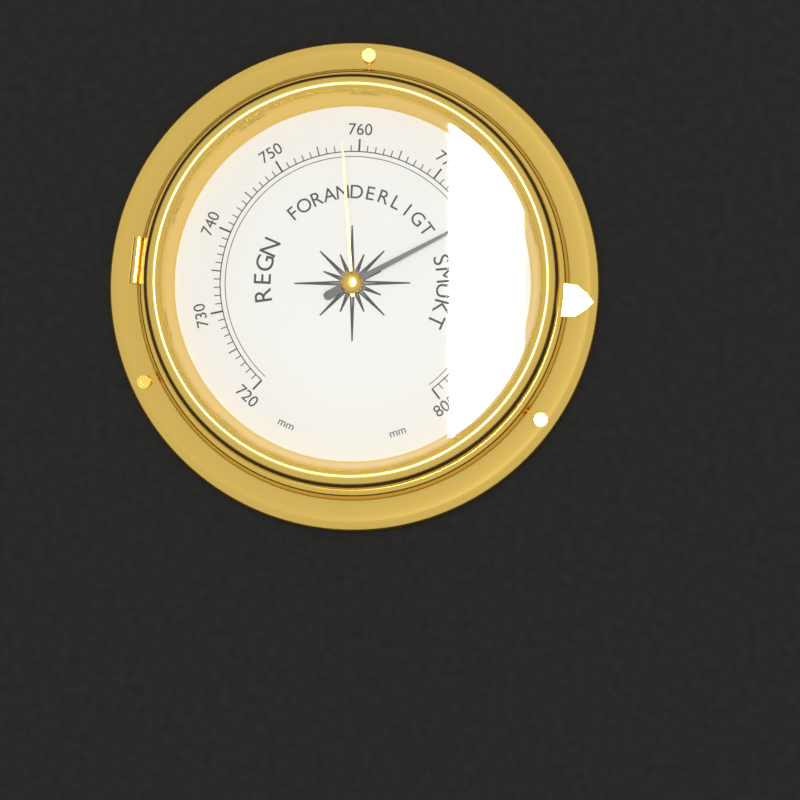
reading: 777 mm
